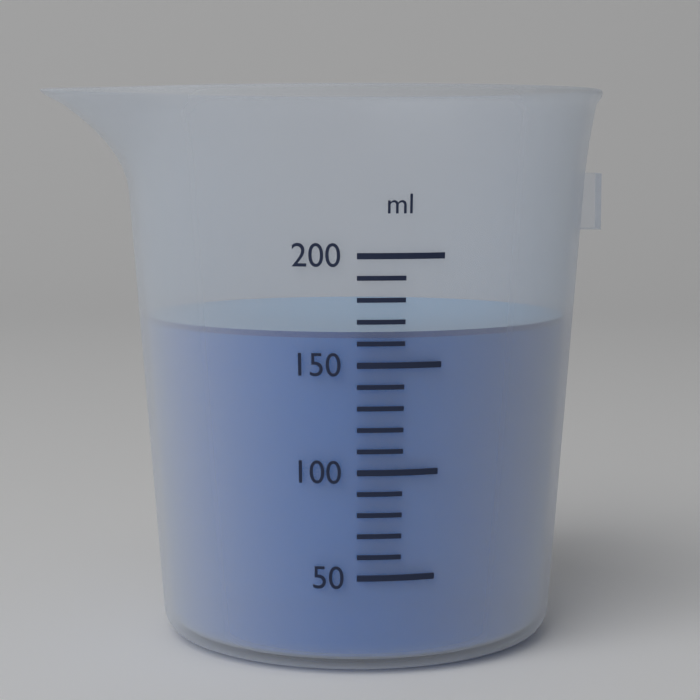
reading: 165 ml
